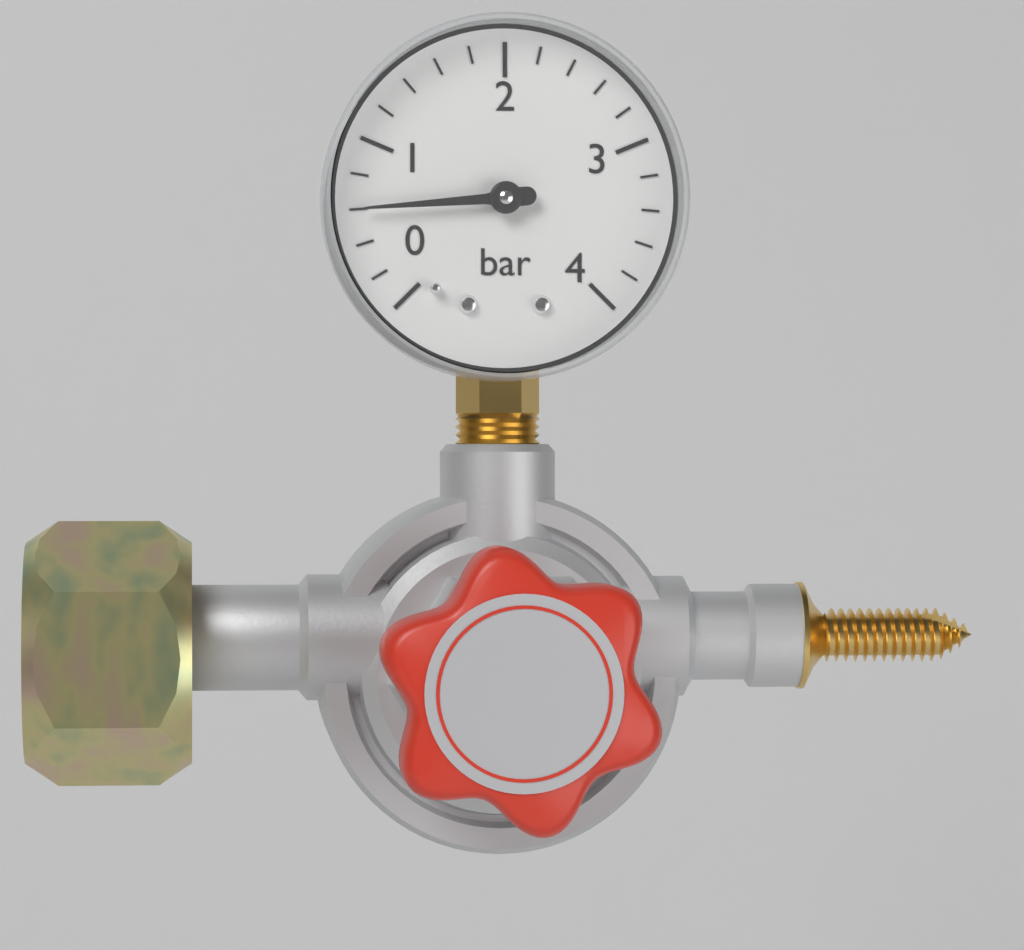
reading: 0.6 bar
